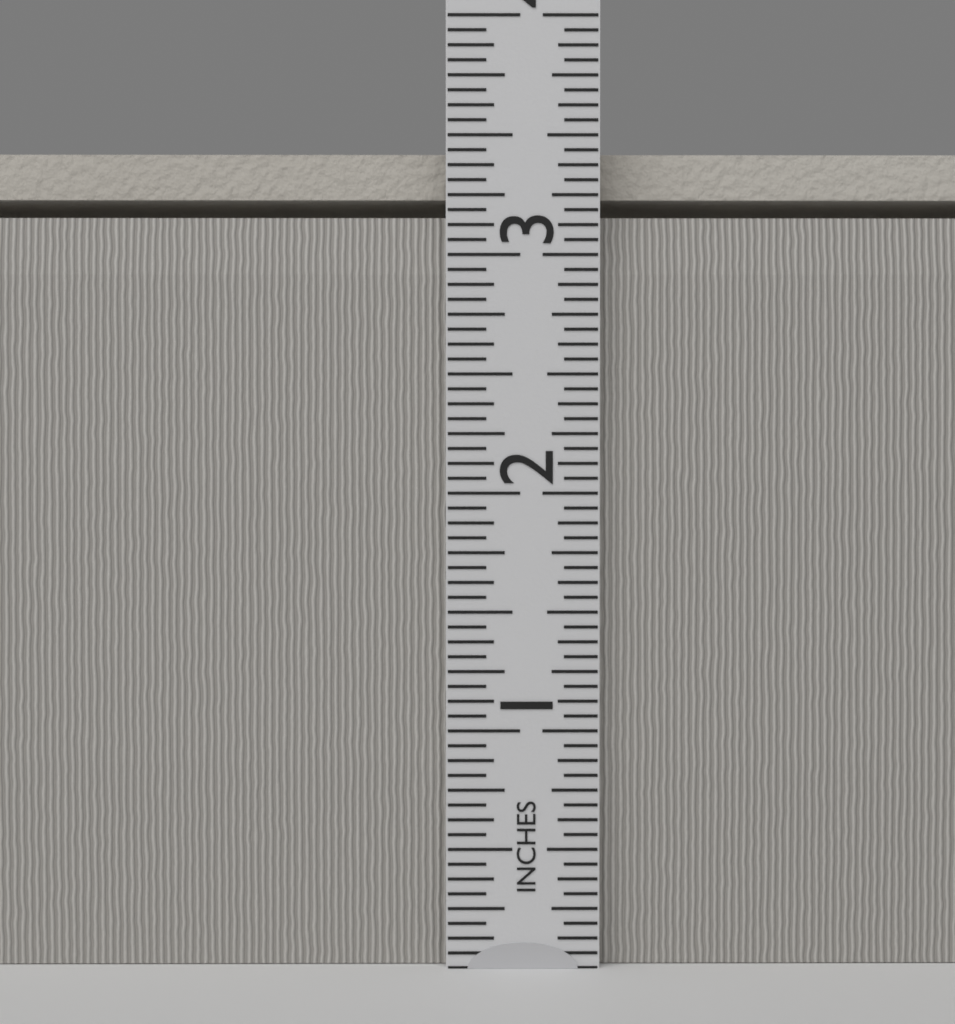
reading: 3.4375 in
